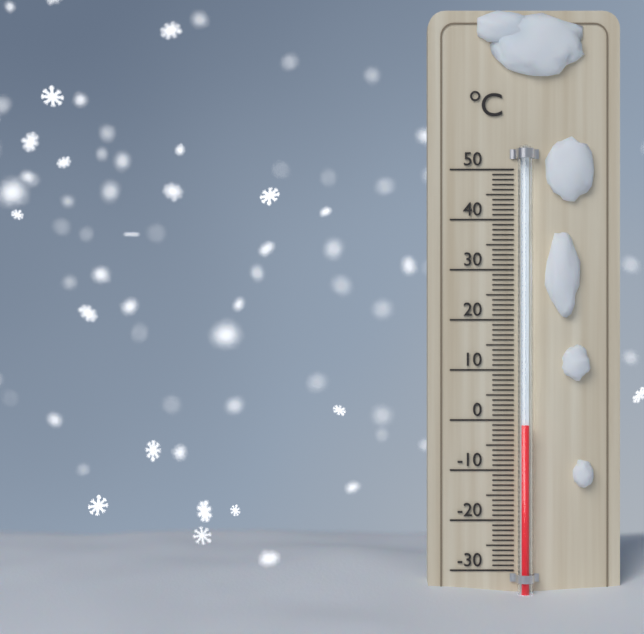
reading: -1 °C
